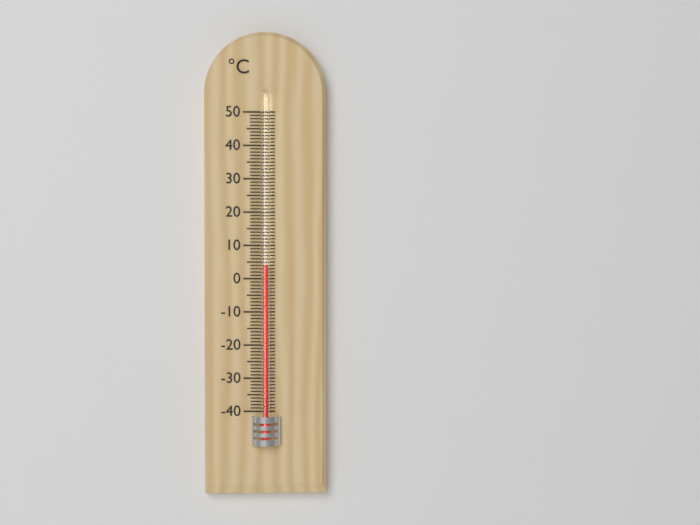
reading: 4 °C
